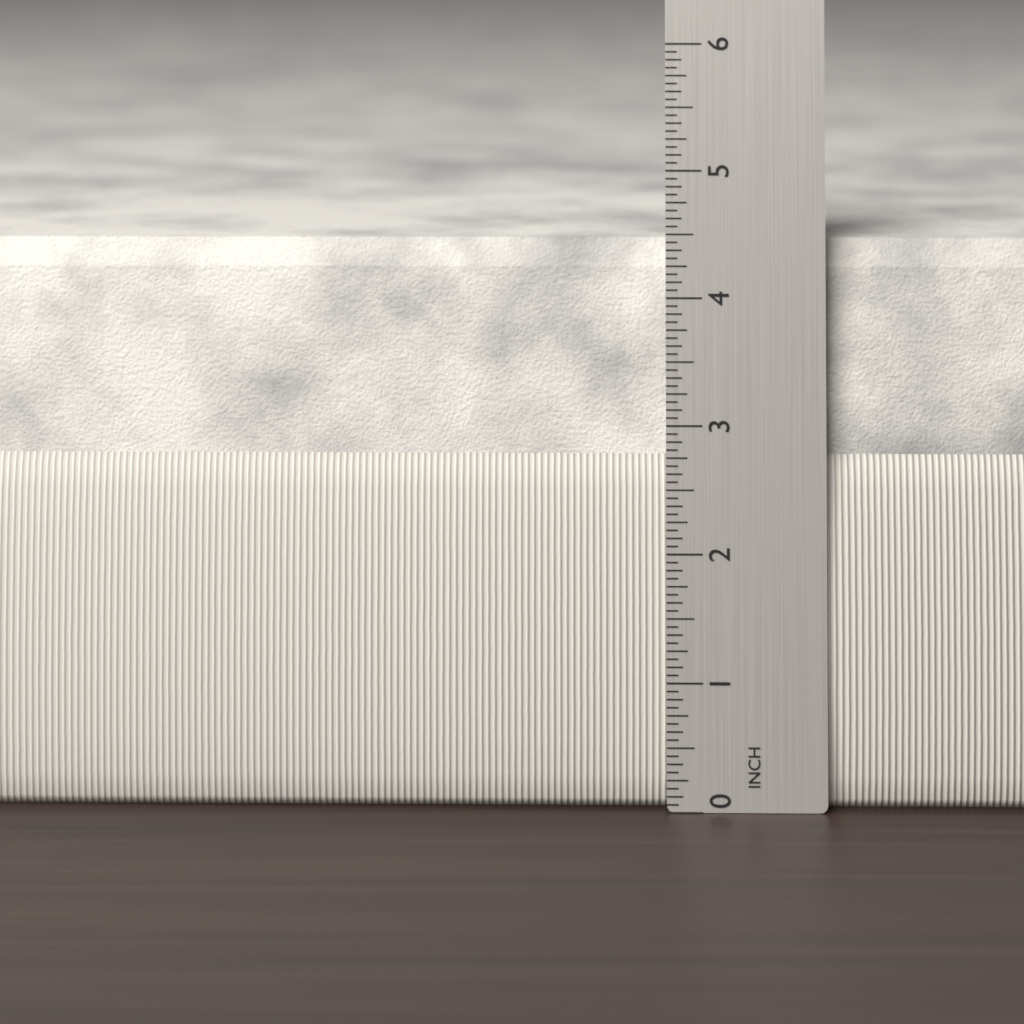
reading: 4.4375 in
